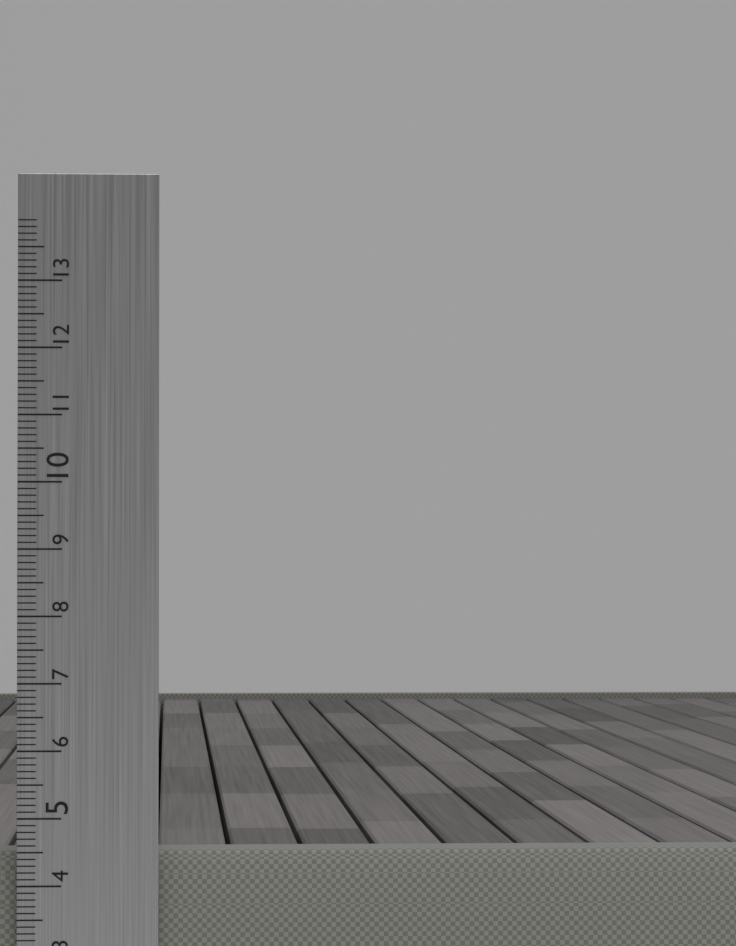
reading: 4.5 cm
